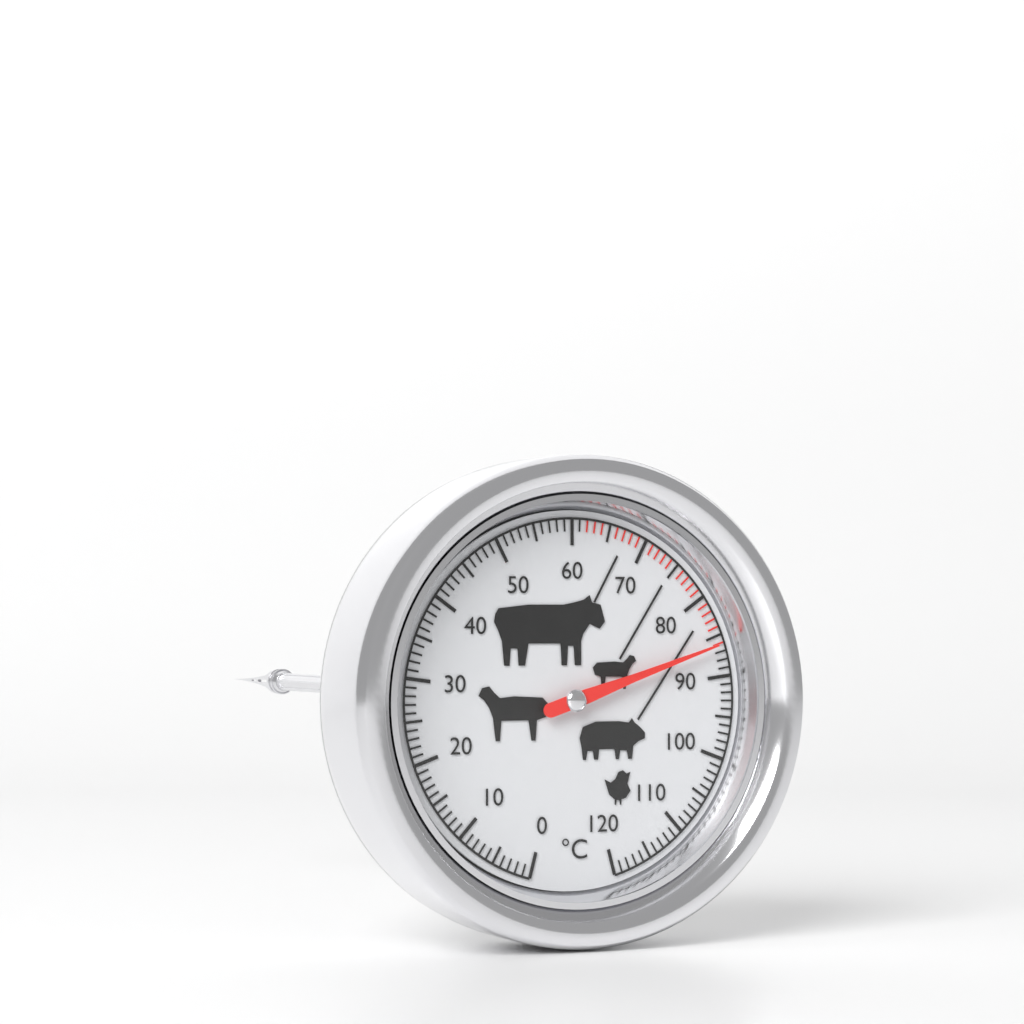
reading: 86 °C
